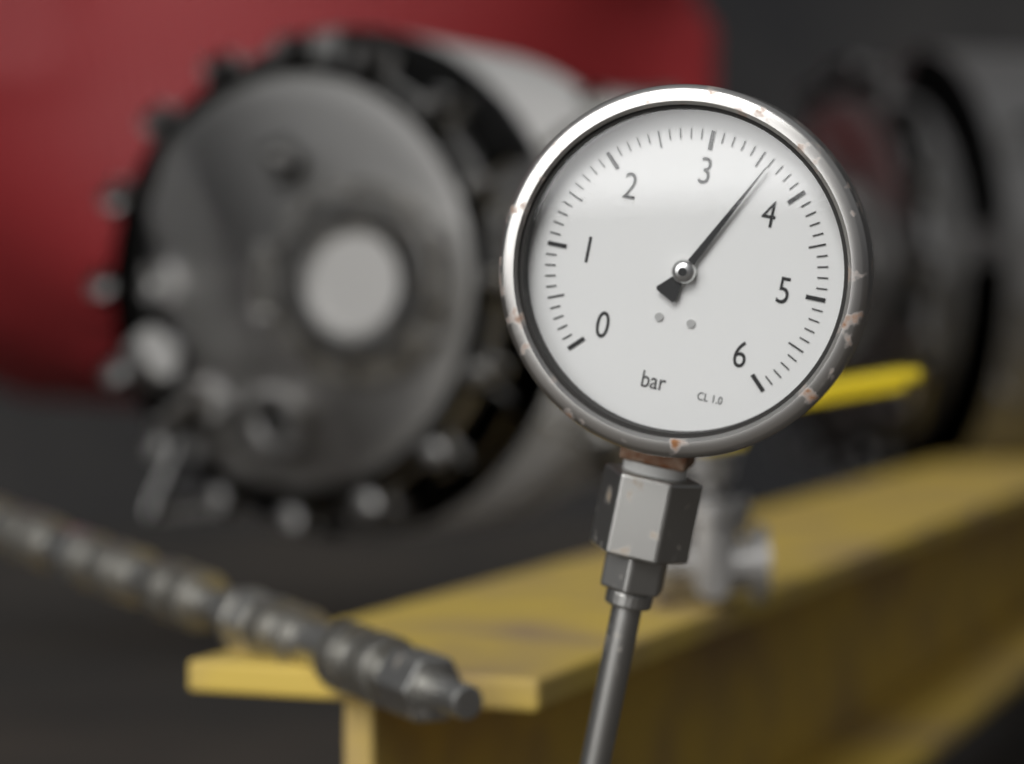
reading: 3.6 bar
